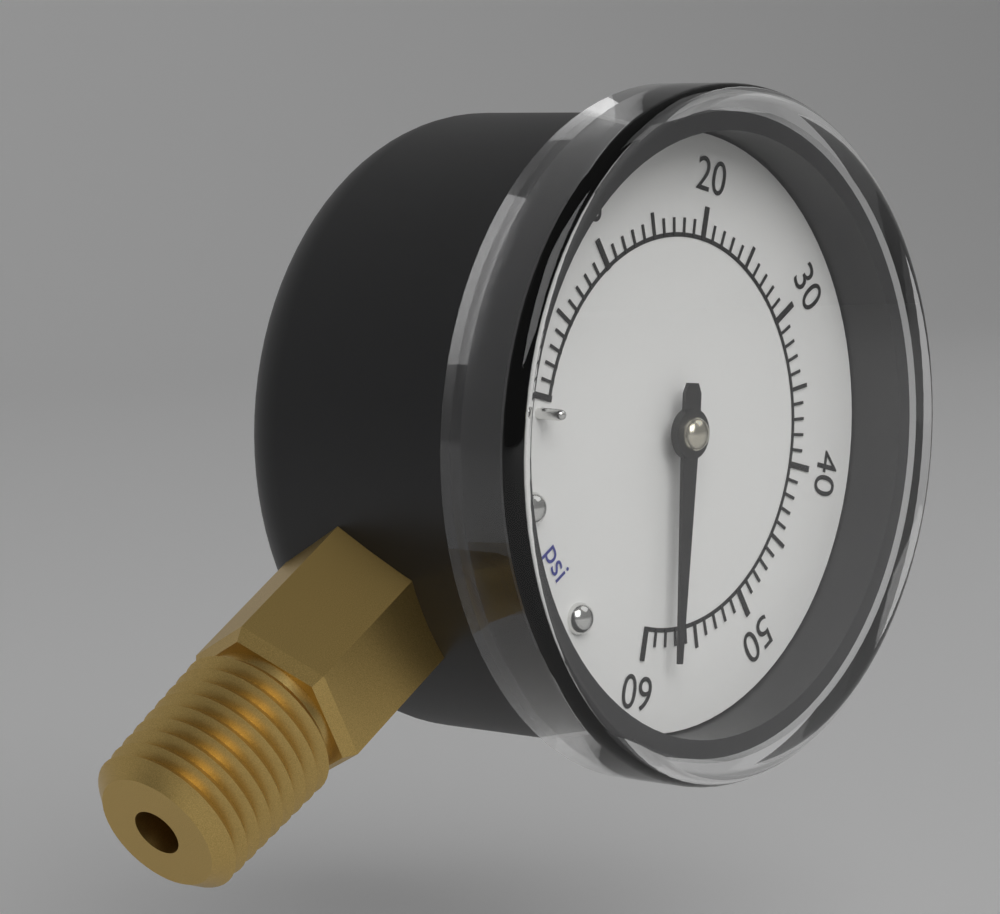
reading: 58 psi
